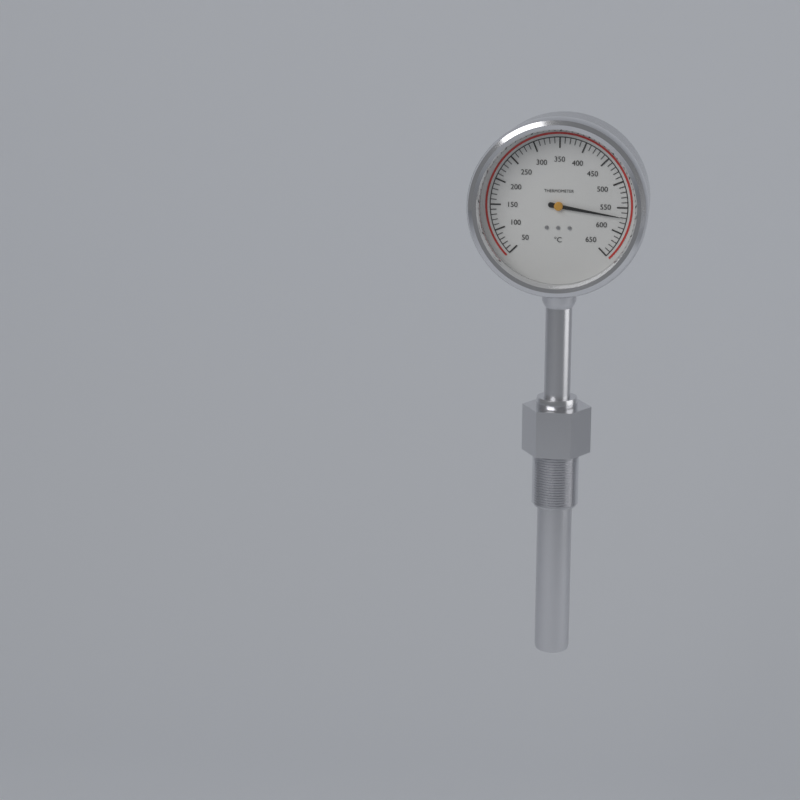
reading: 570 °C
